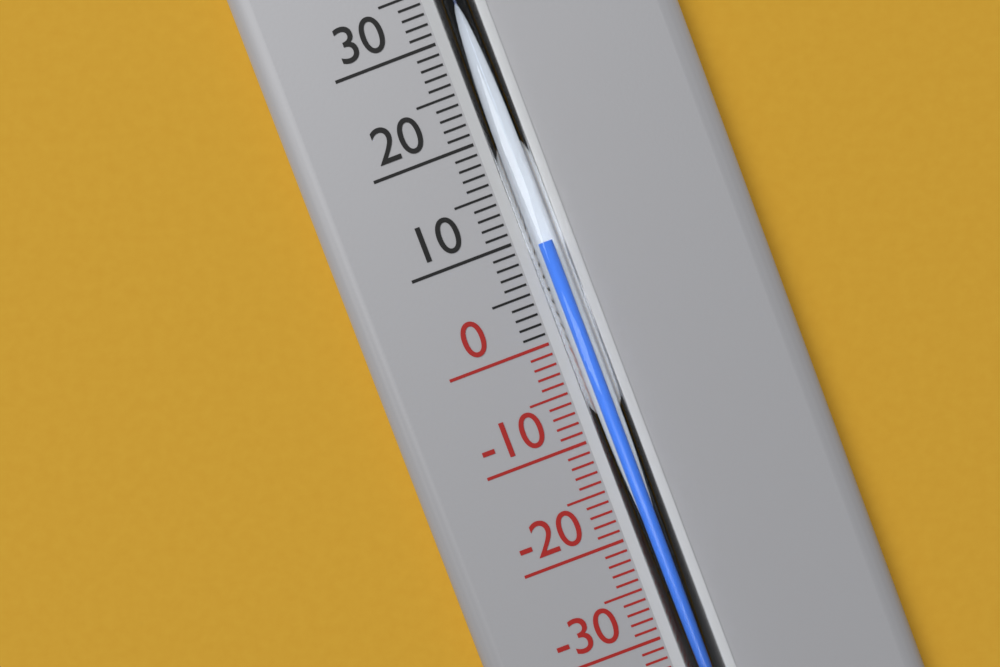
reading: 9 °C
